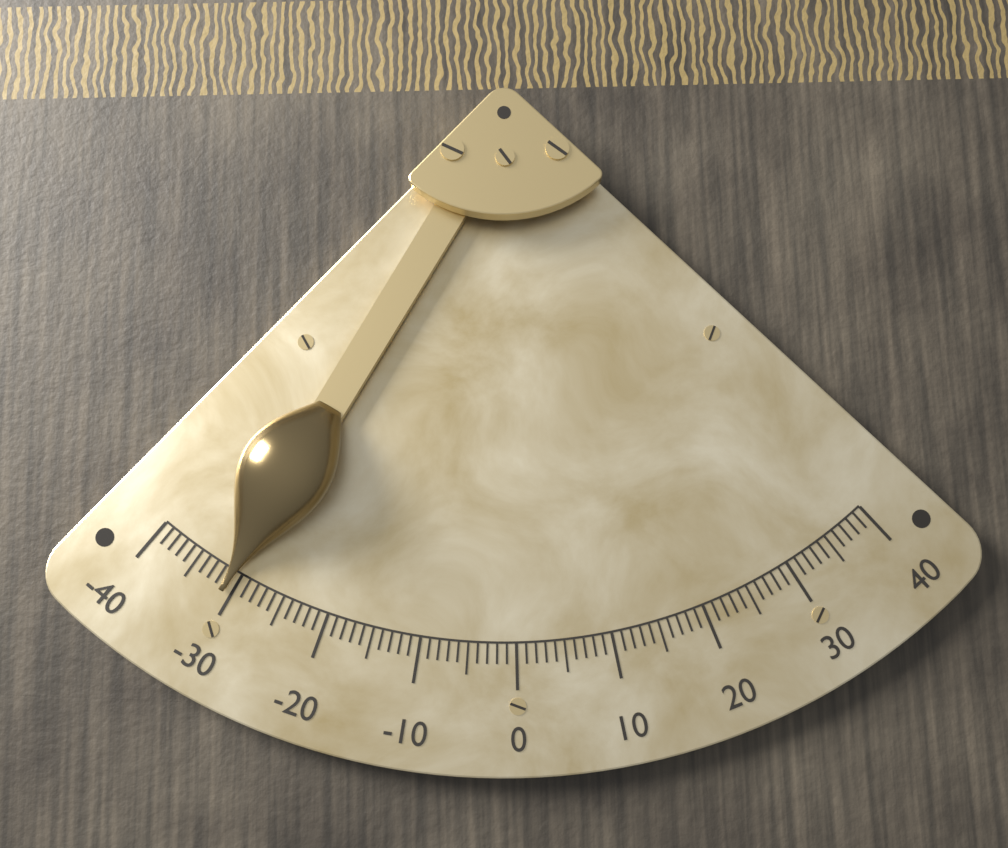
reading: -31 (no unit)
